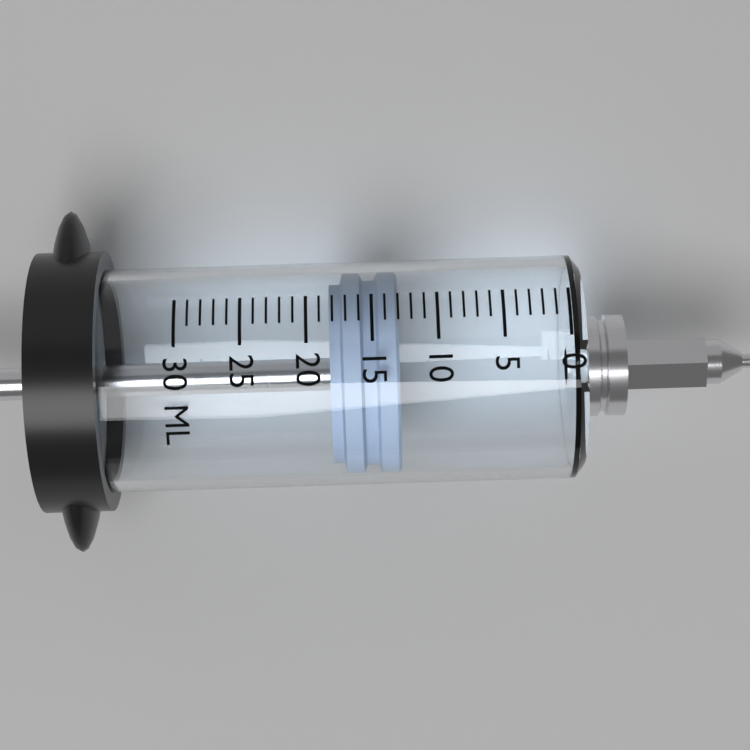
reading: 13 ml
